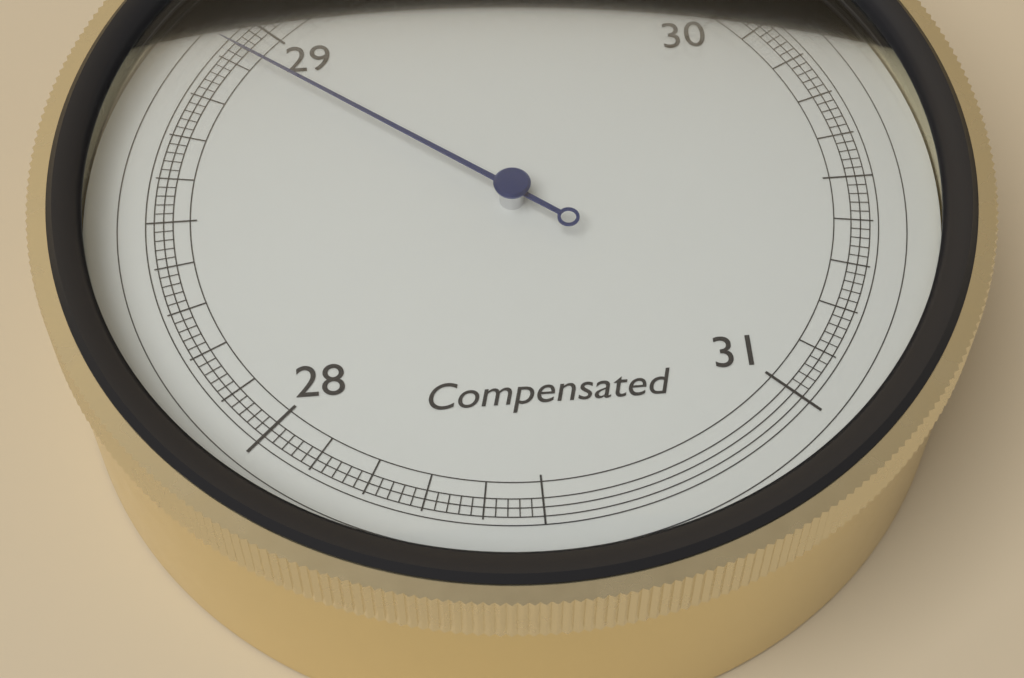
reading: 28.92 inHg
